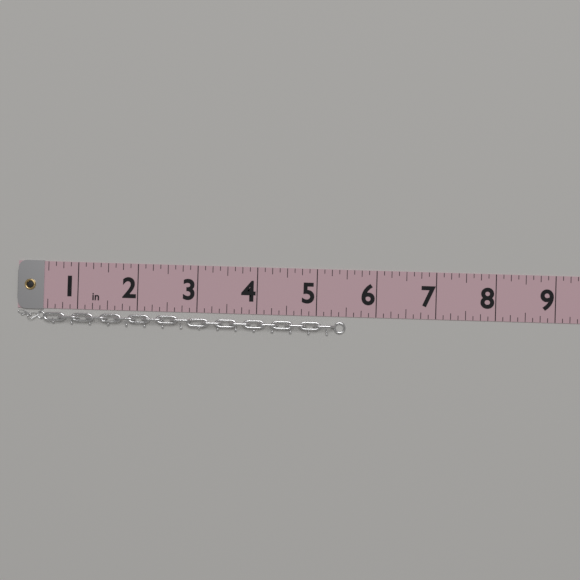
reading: 5.500 in
